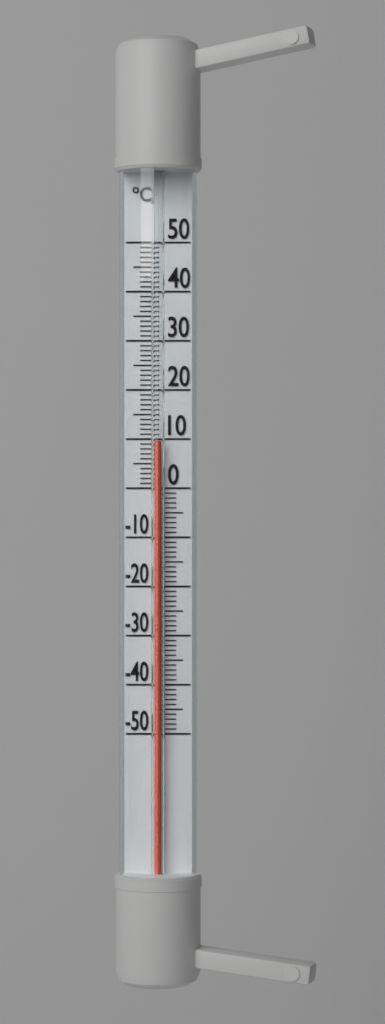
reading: 9.5 °C
